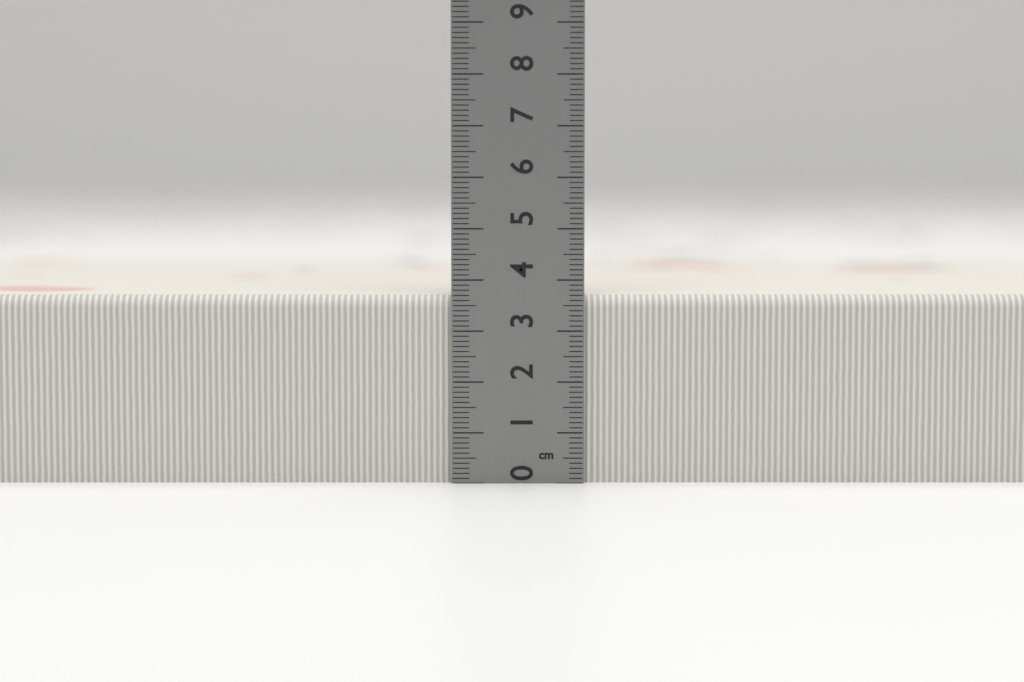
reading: 3.7 cm
